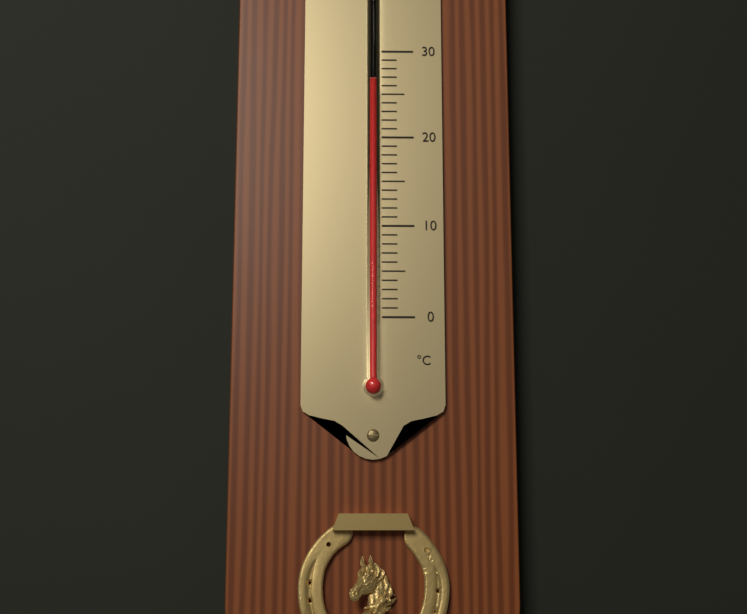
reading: 26 °C
